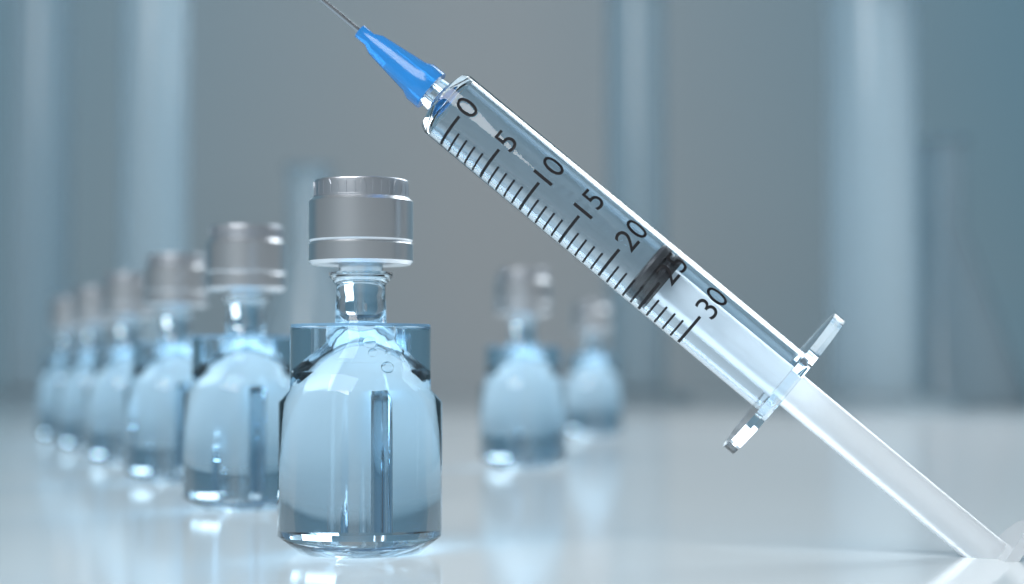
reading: 23 (no unit)
